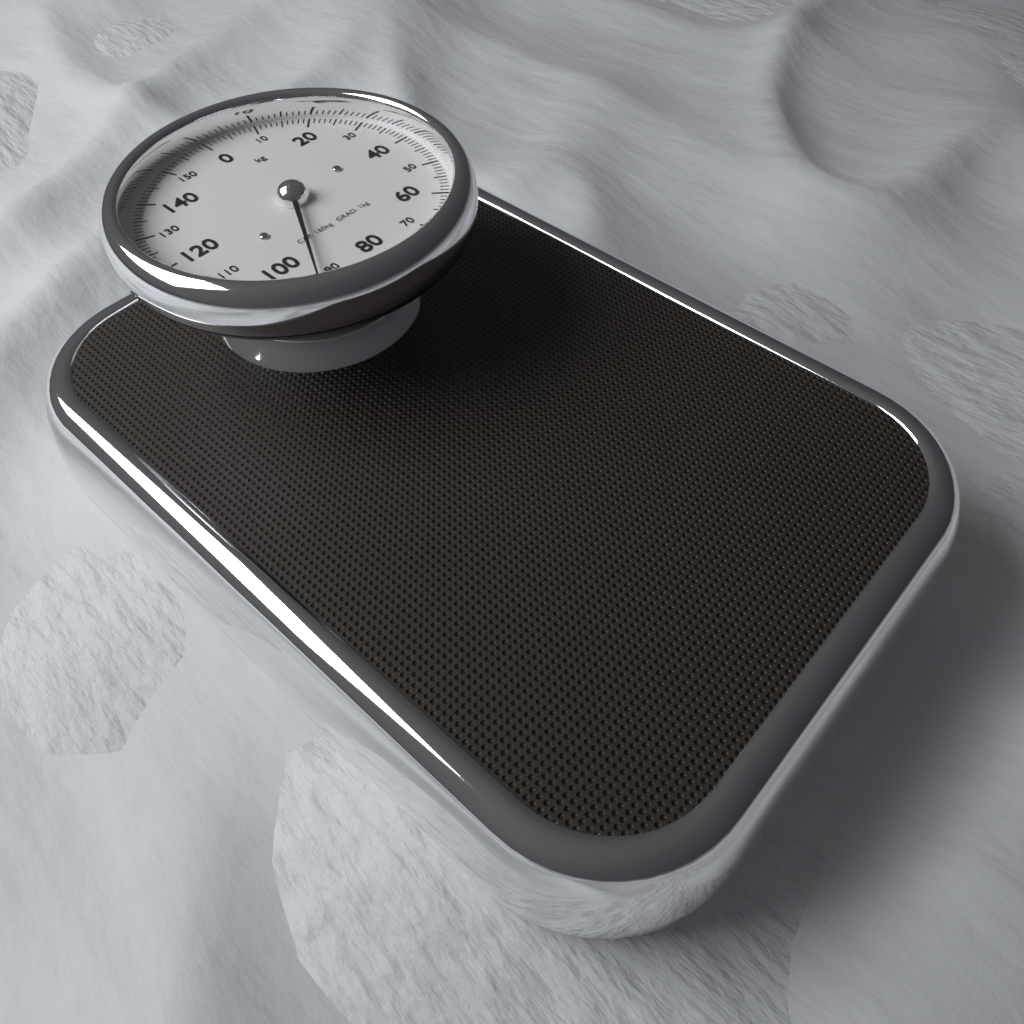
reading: 93 kg
